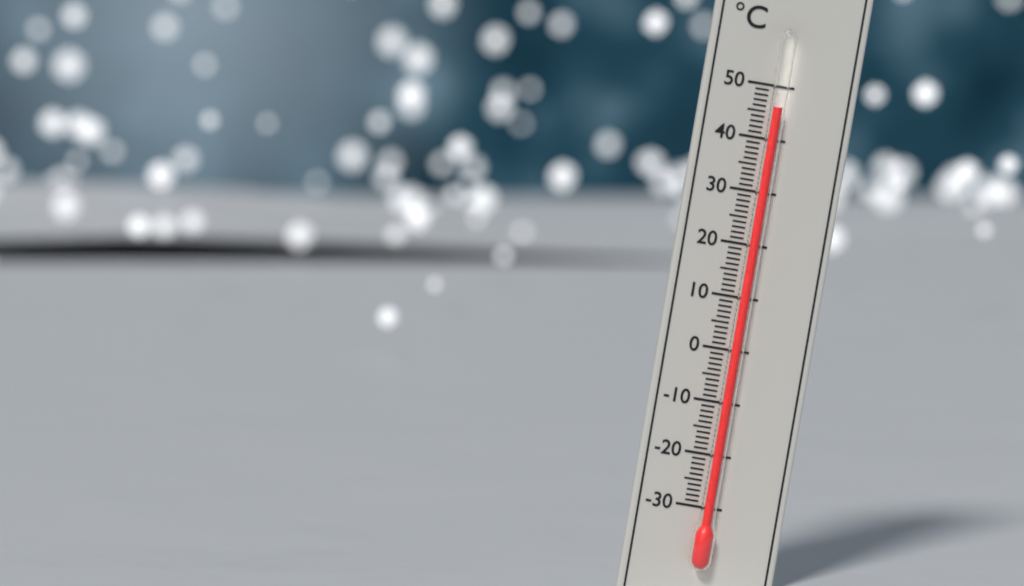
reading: 46 °C
